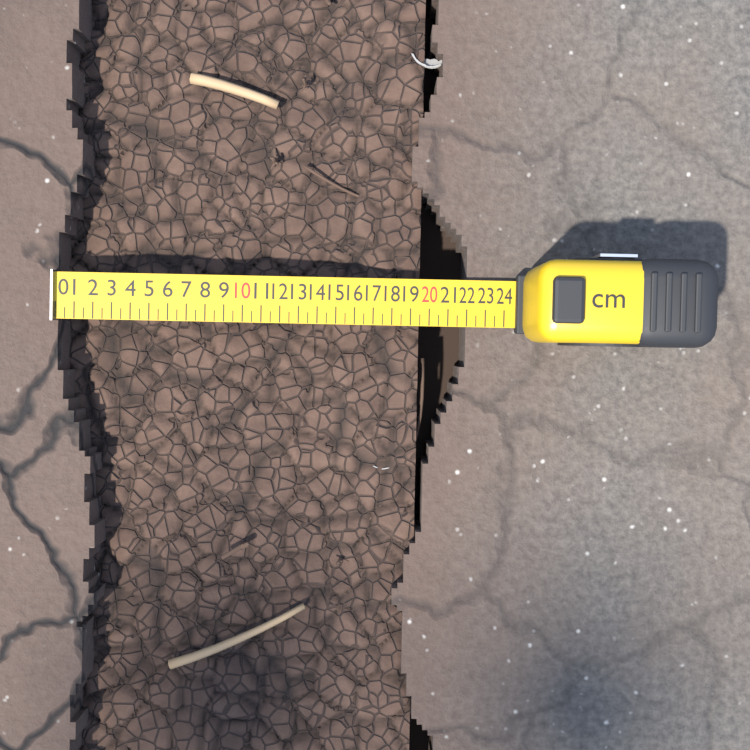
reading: 19.5 cm
